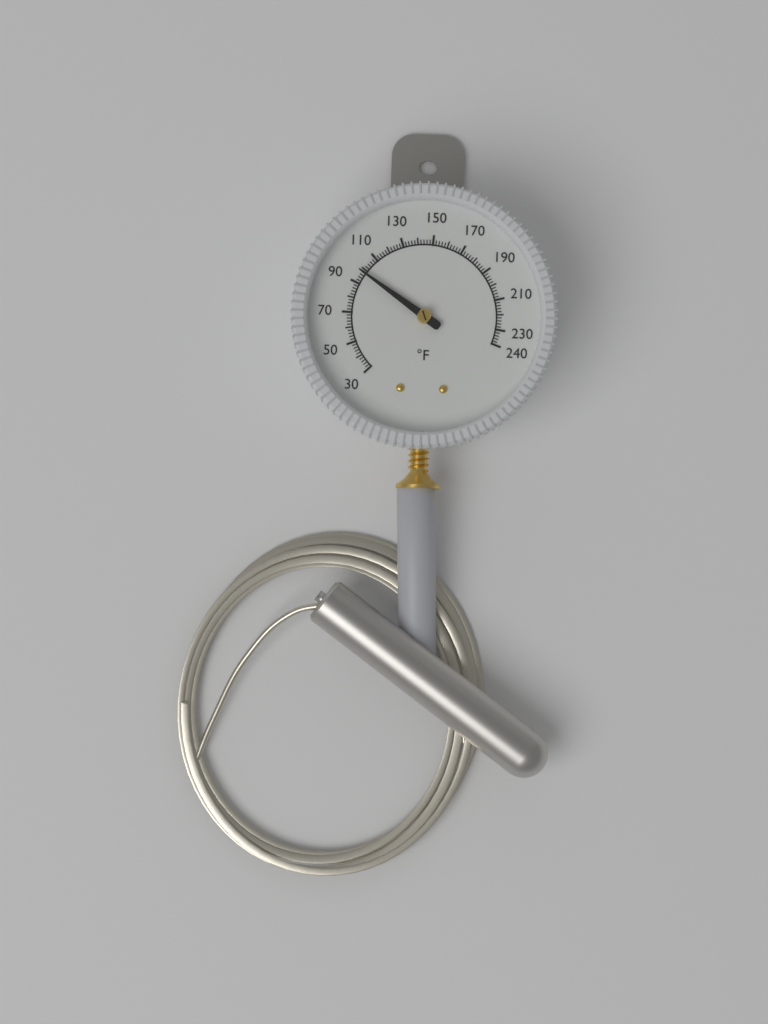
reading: 98 °F
